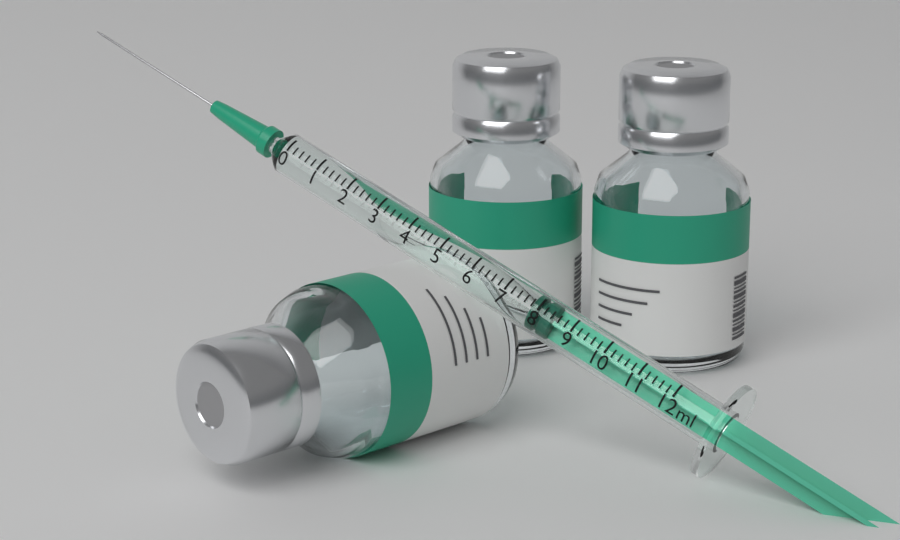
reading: 7.8 ml
